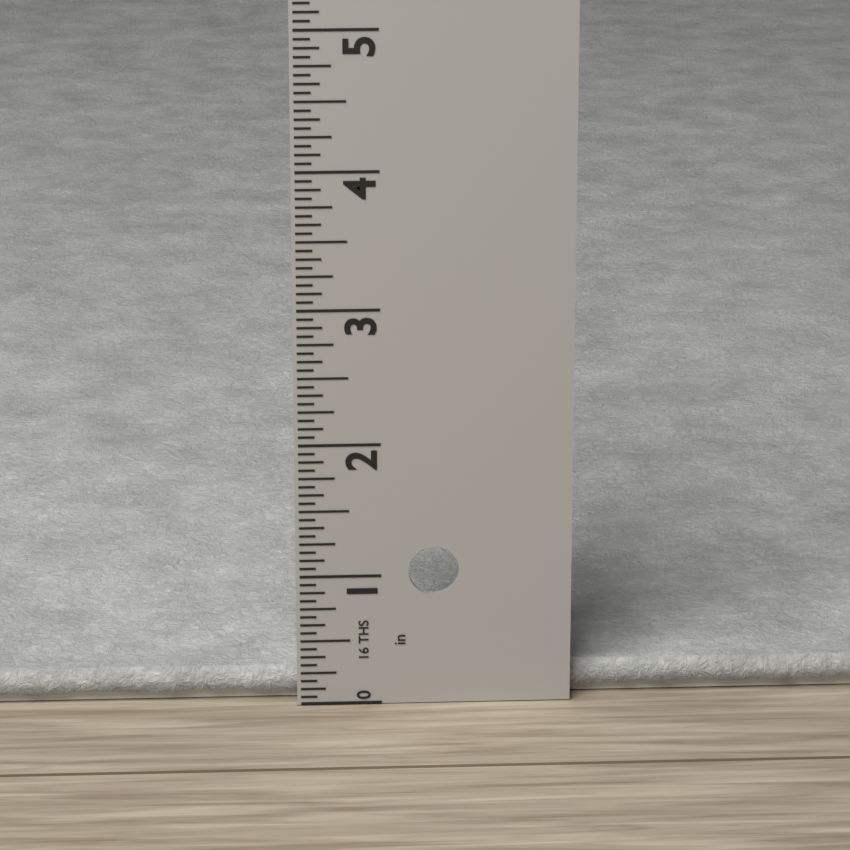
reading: 0.2500 in
